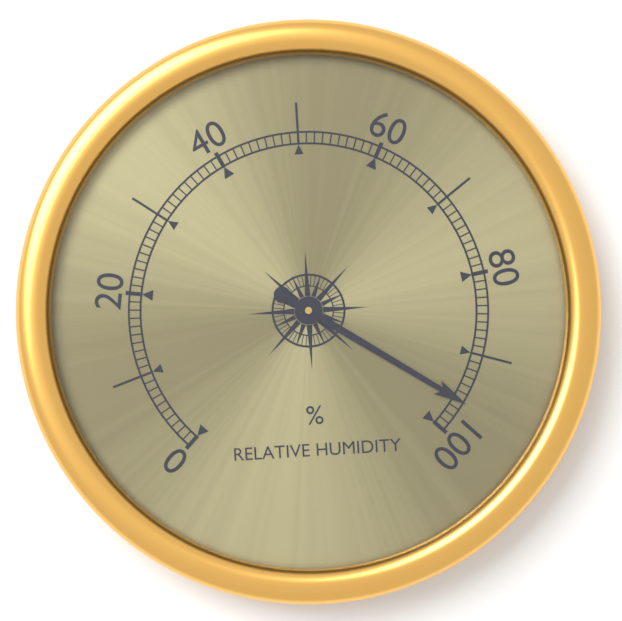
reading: 96 %
